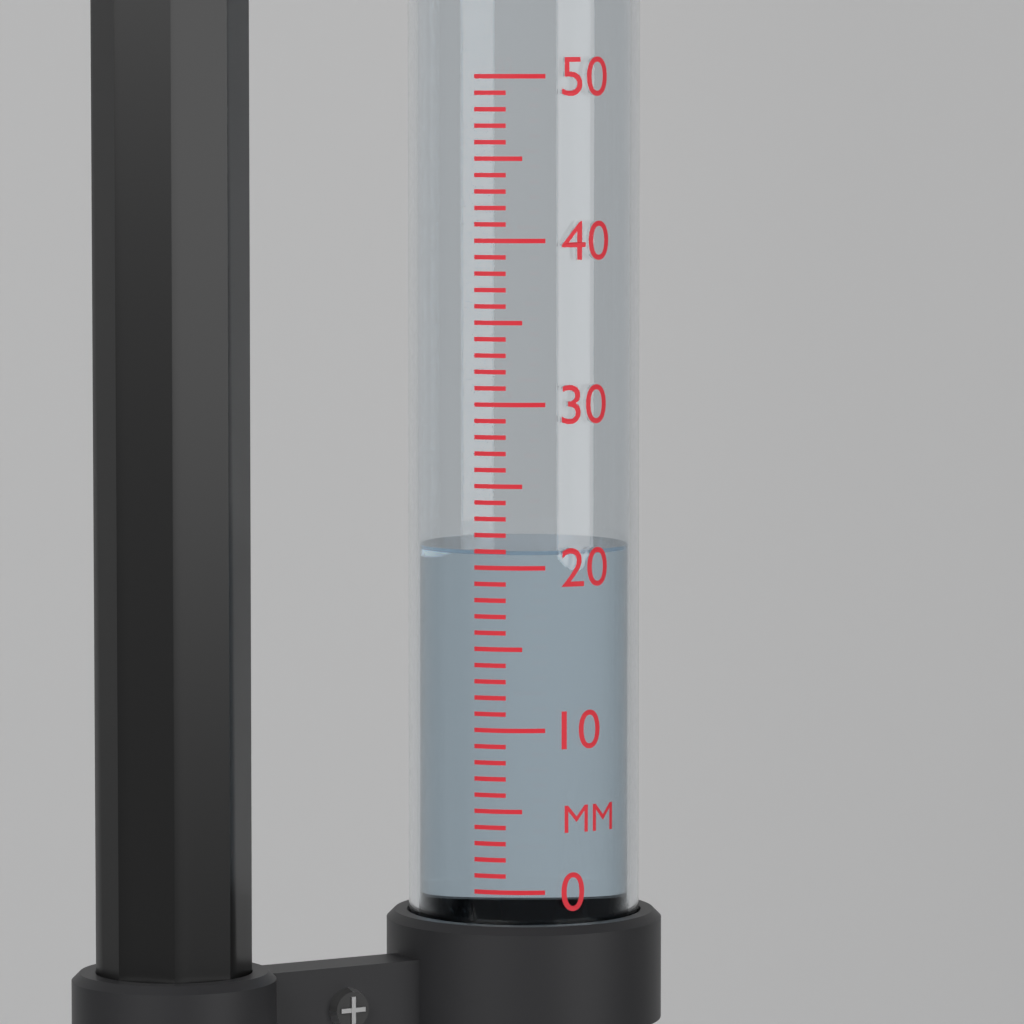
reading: 21 mm
